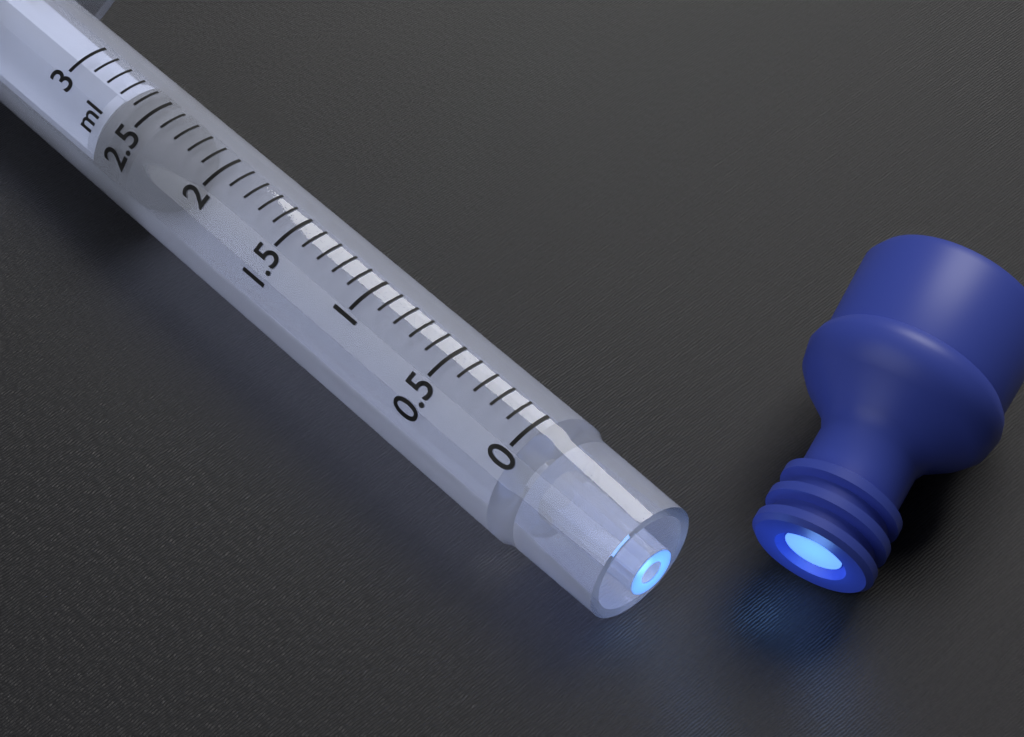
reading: 2.4 ml
